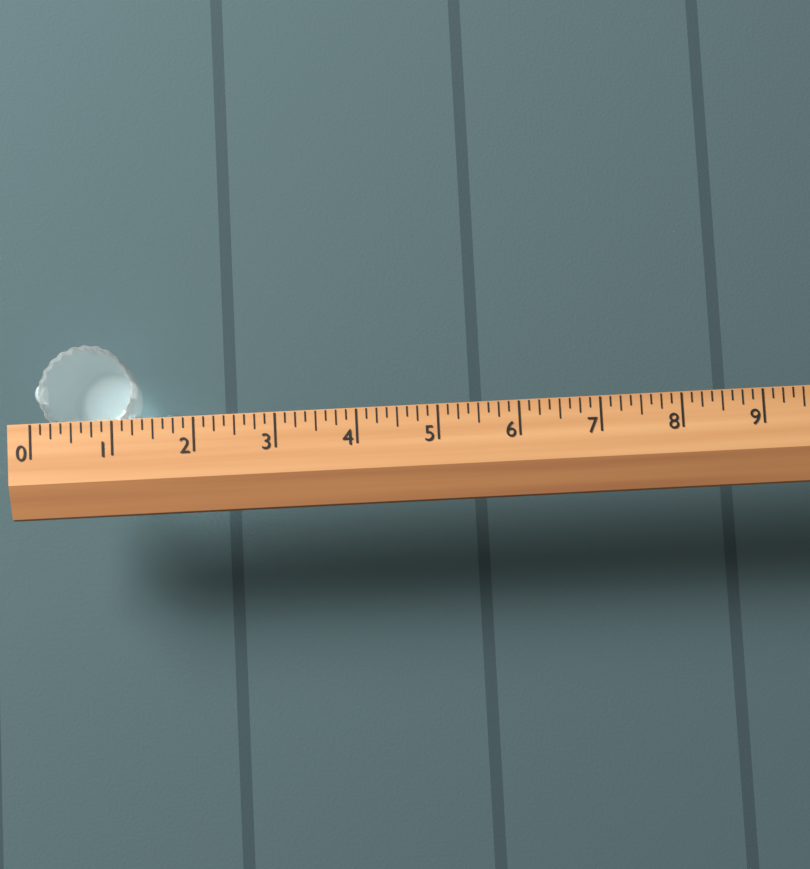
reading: 1.250 (no unit)
